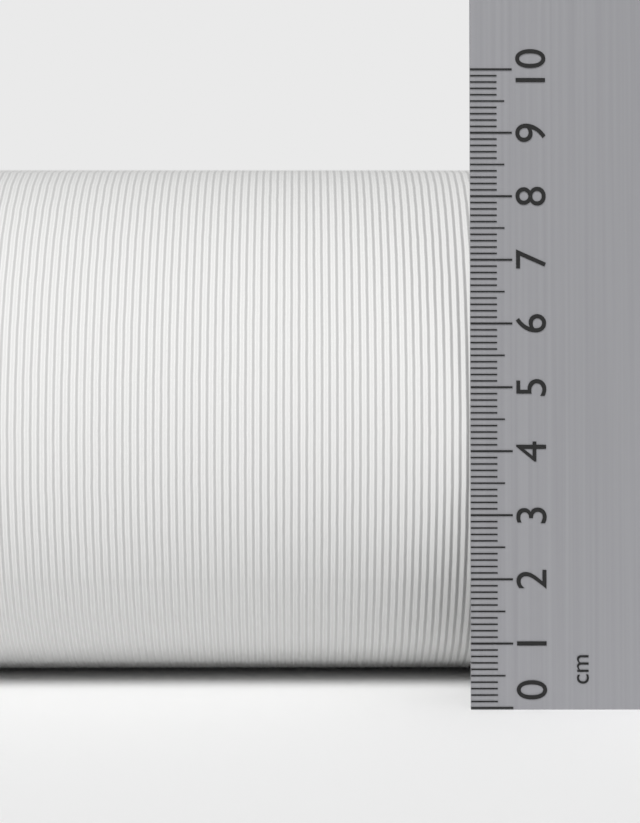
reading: 8.6 cm
